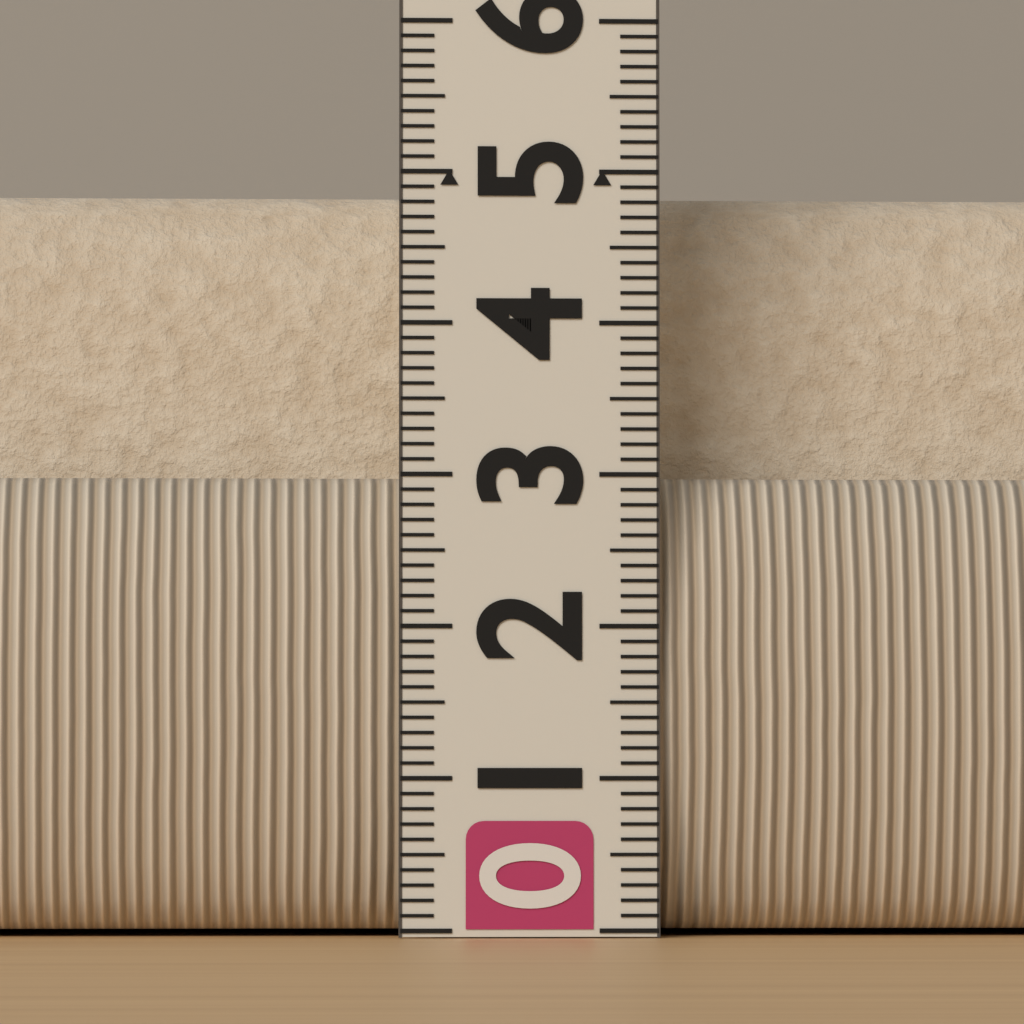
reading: 5.0 (no unit)
